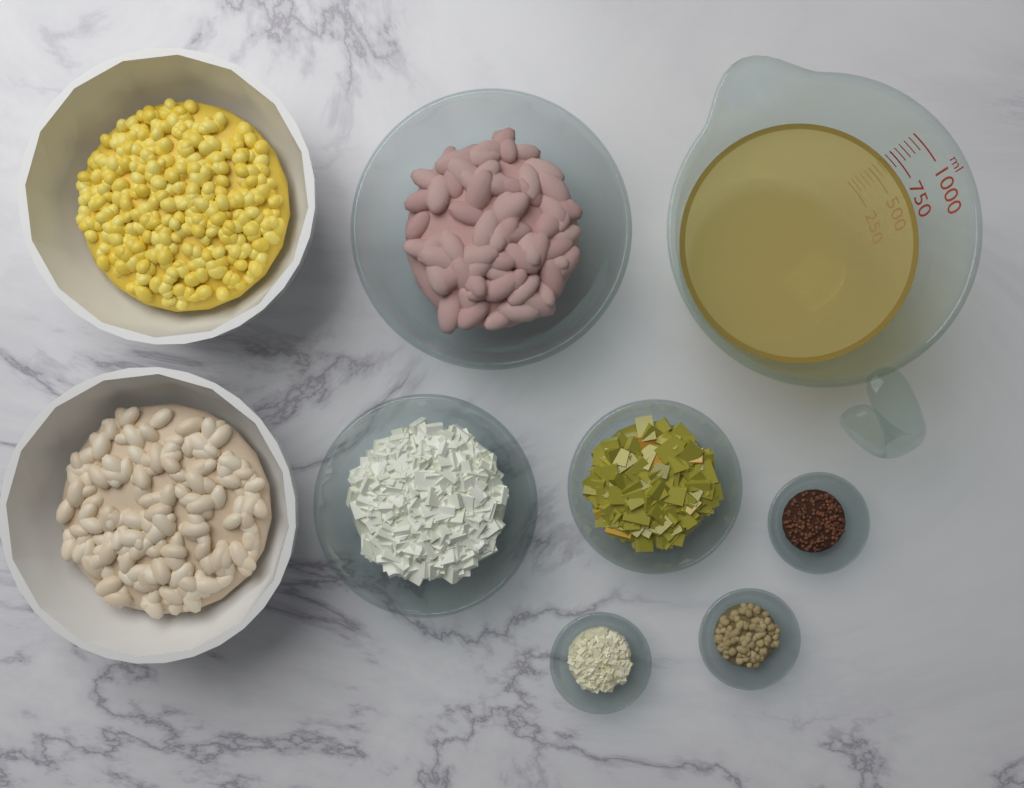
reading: 750 ml
